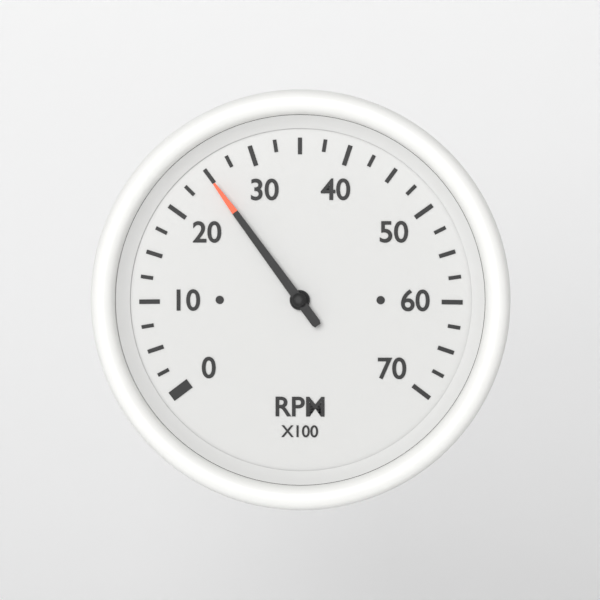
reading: 25.0 RPM x100
